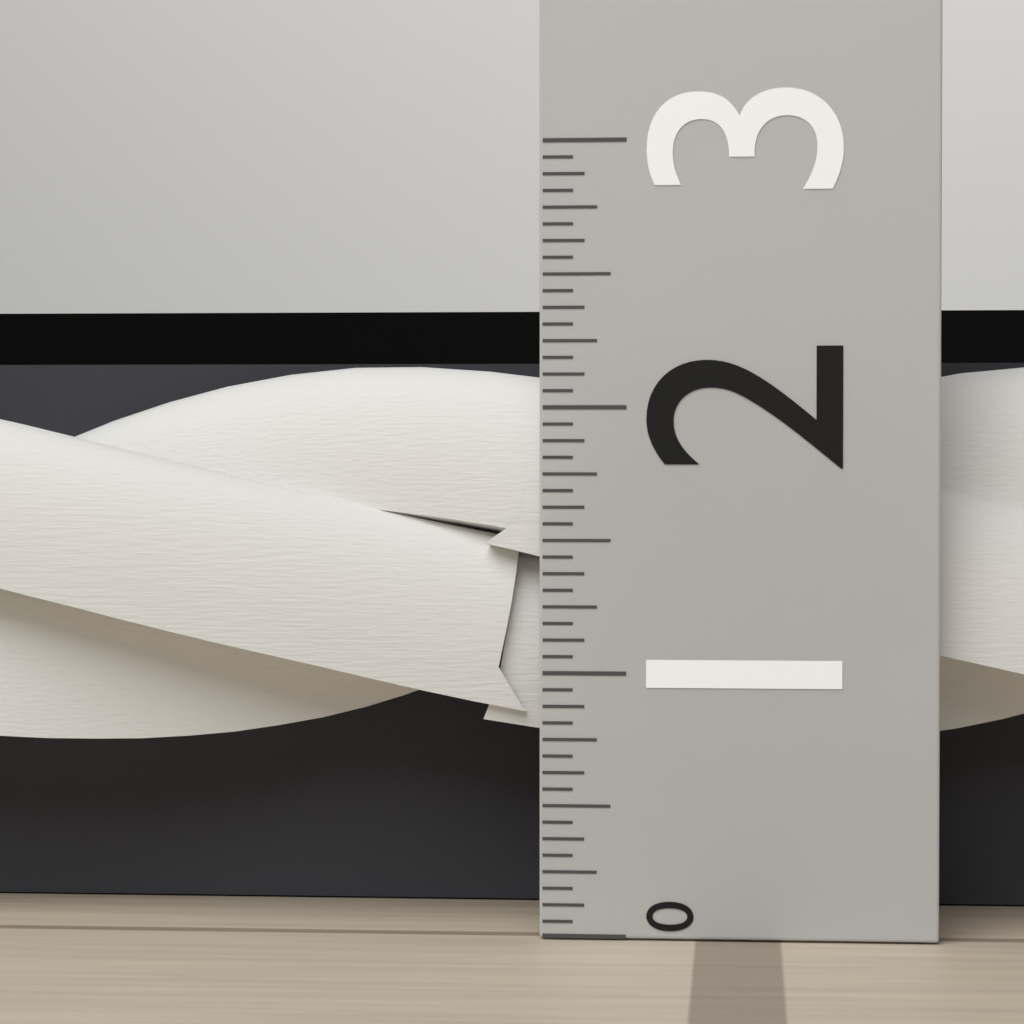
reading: 2.1875 (no unit)
